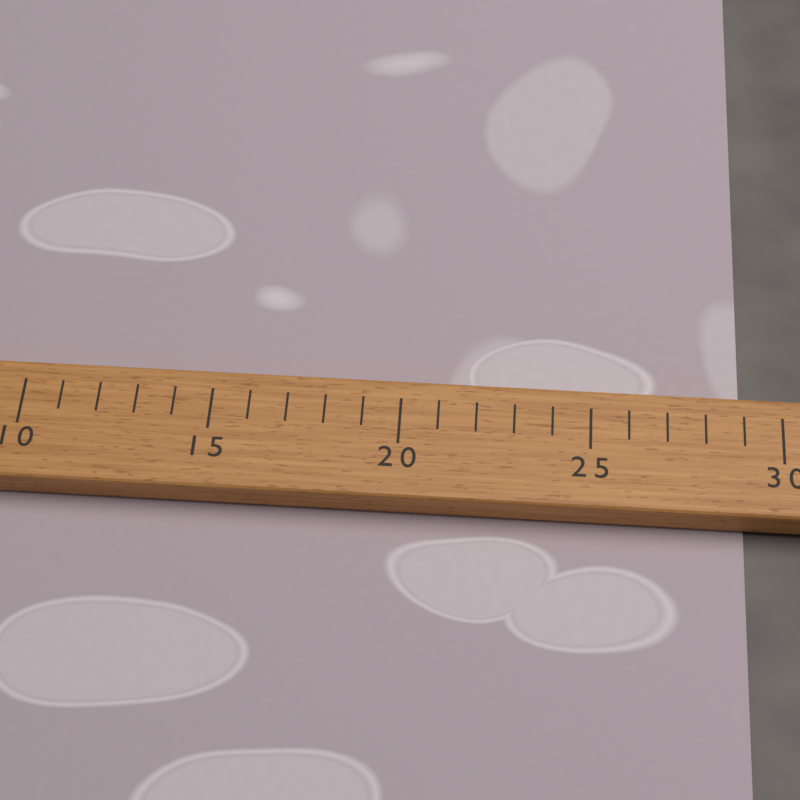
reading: 29 (no unit)
